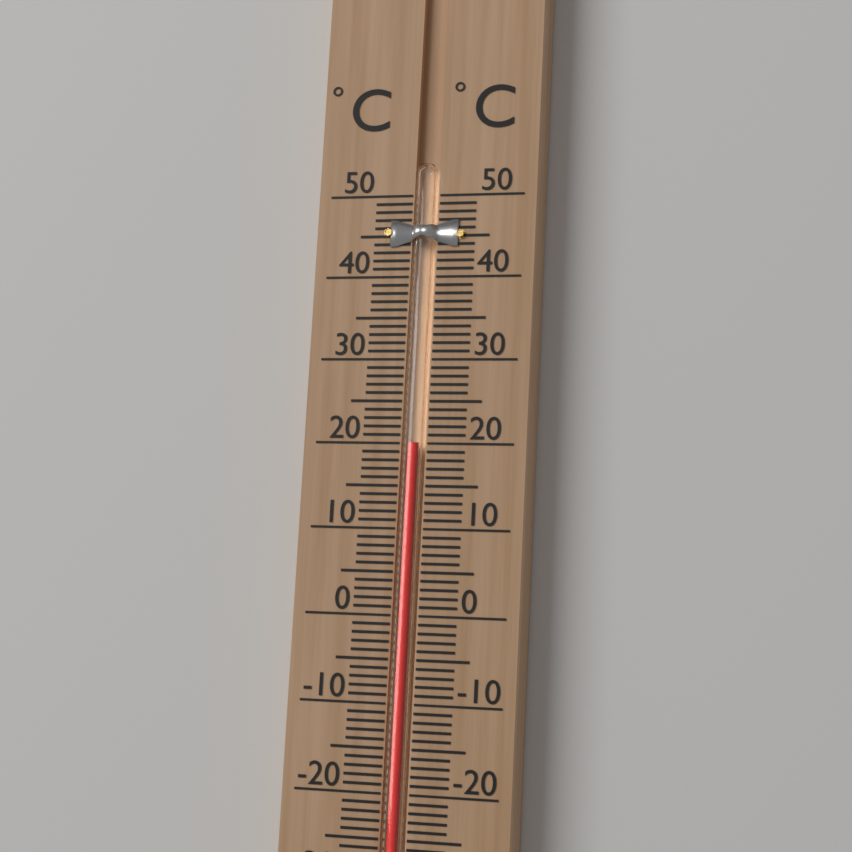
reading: 20 °C
